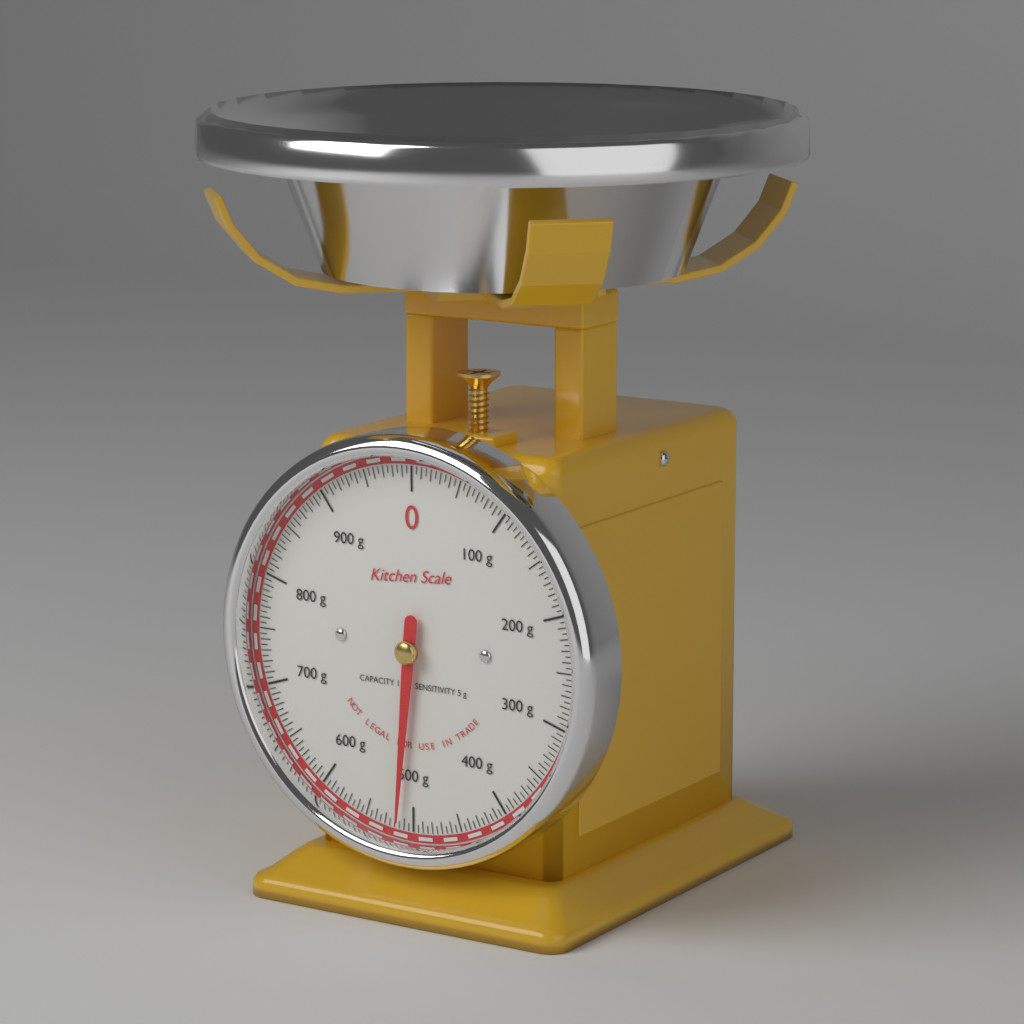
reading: 515 g
